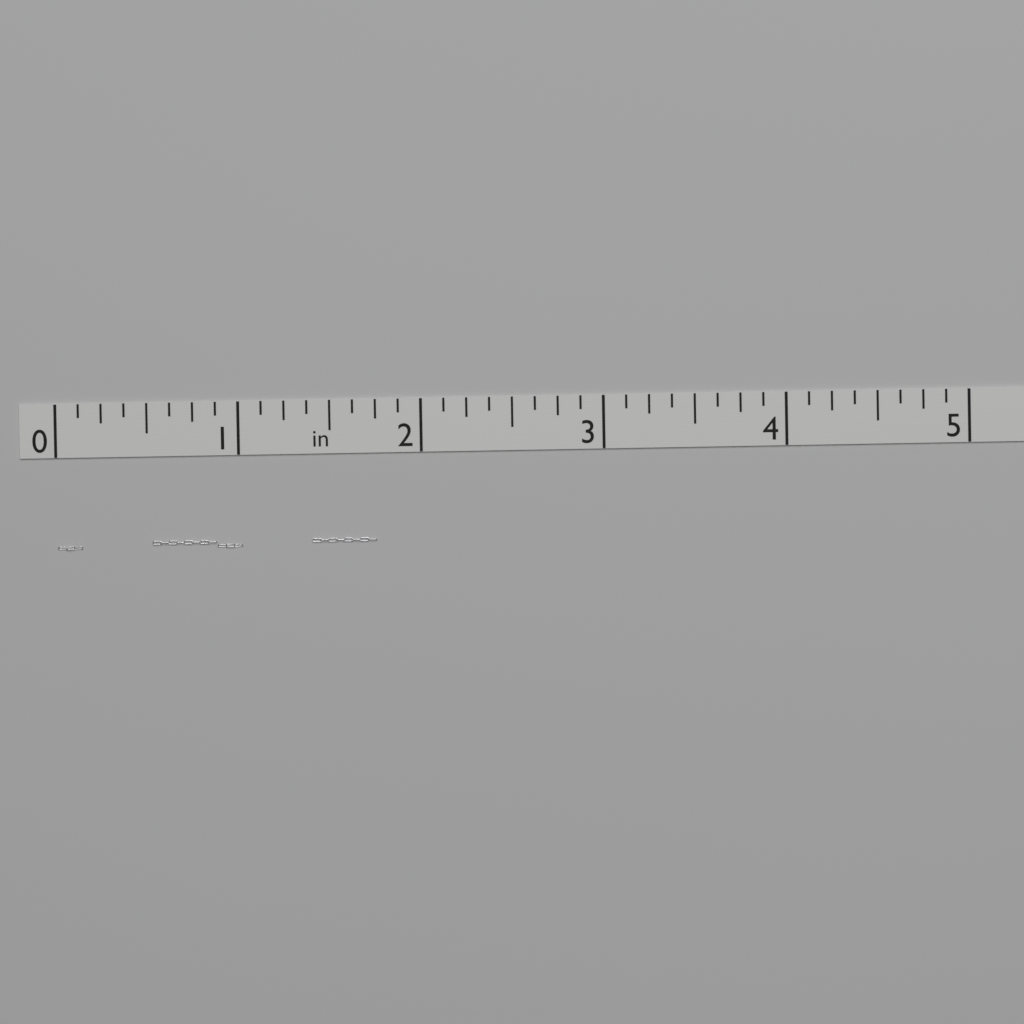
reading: 1.750 in
